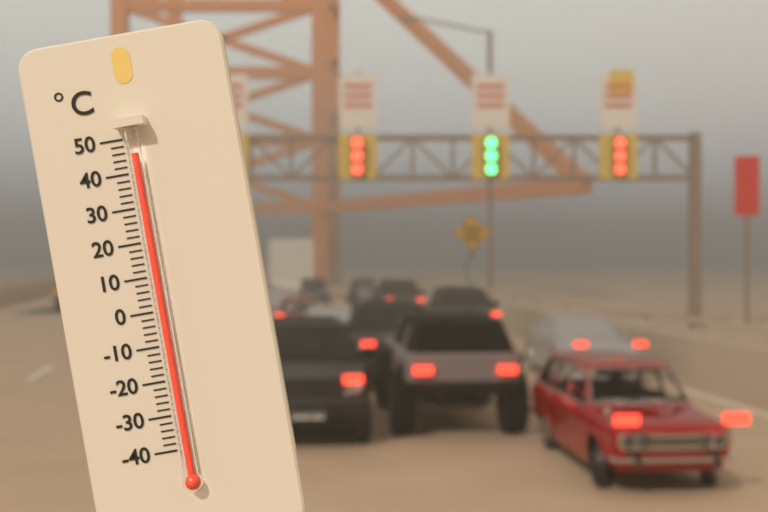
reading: 45 °C
